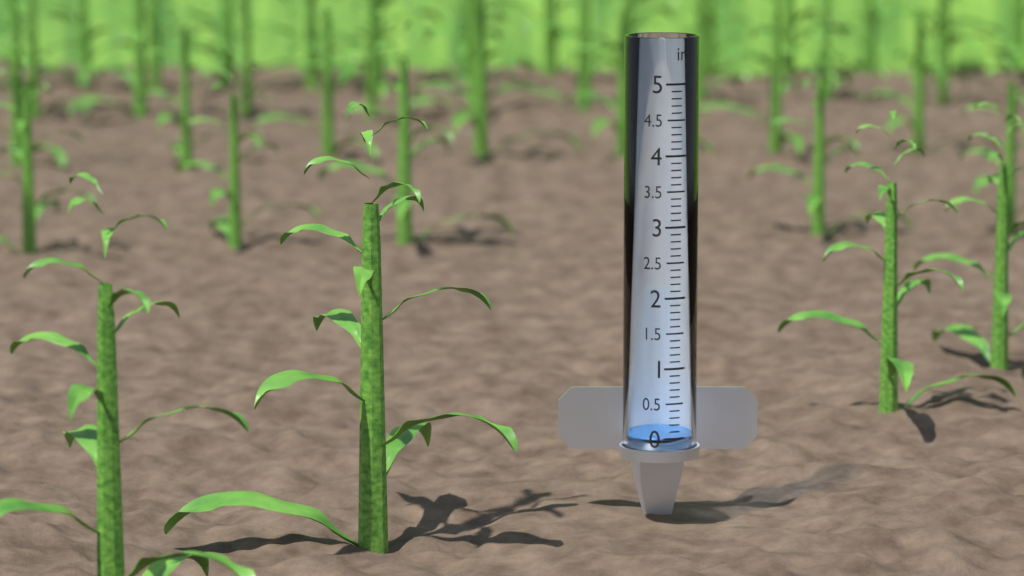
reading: 0.0 in
